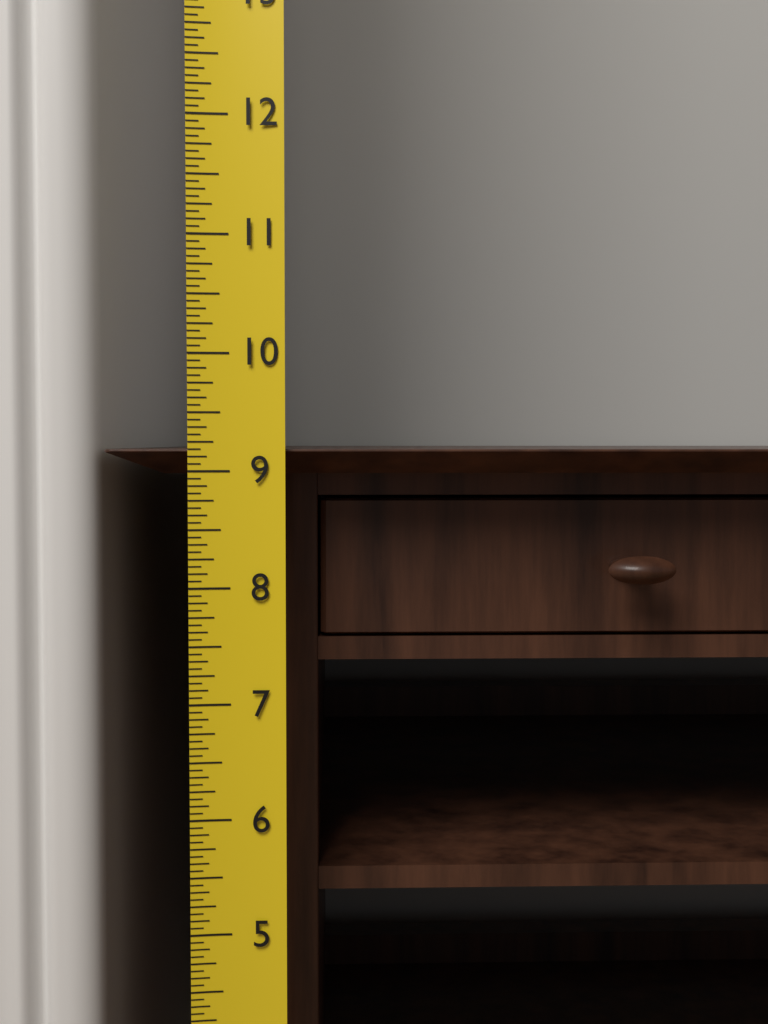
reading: 9.1875 (no unit)
